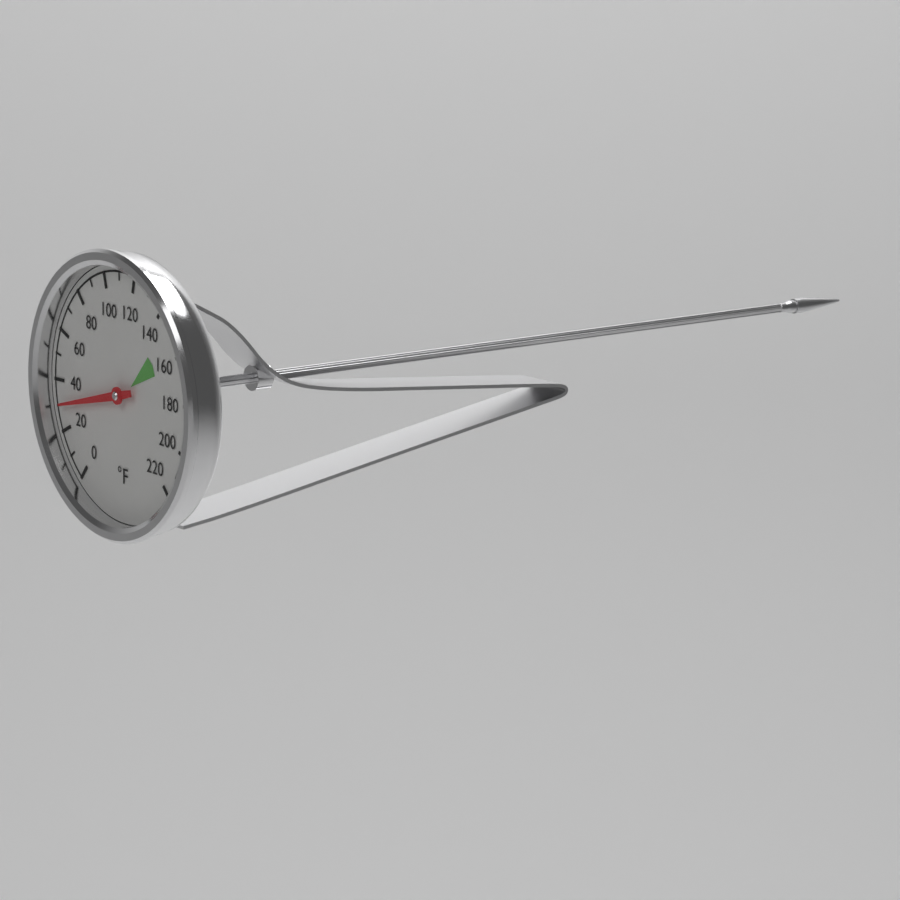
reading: 30 °F
